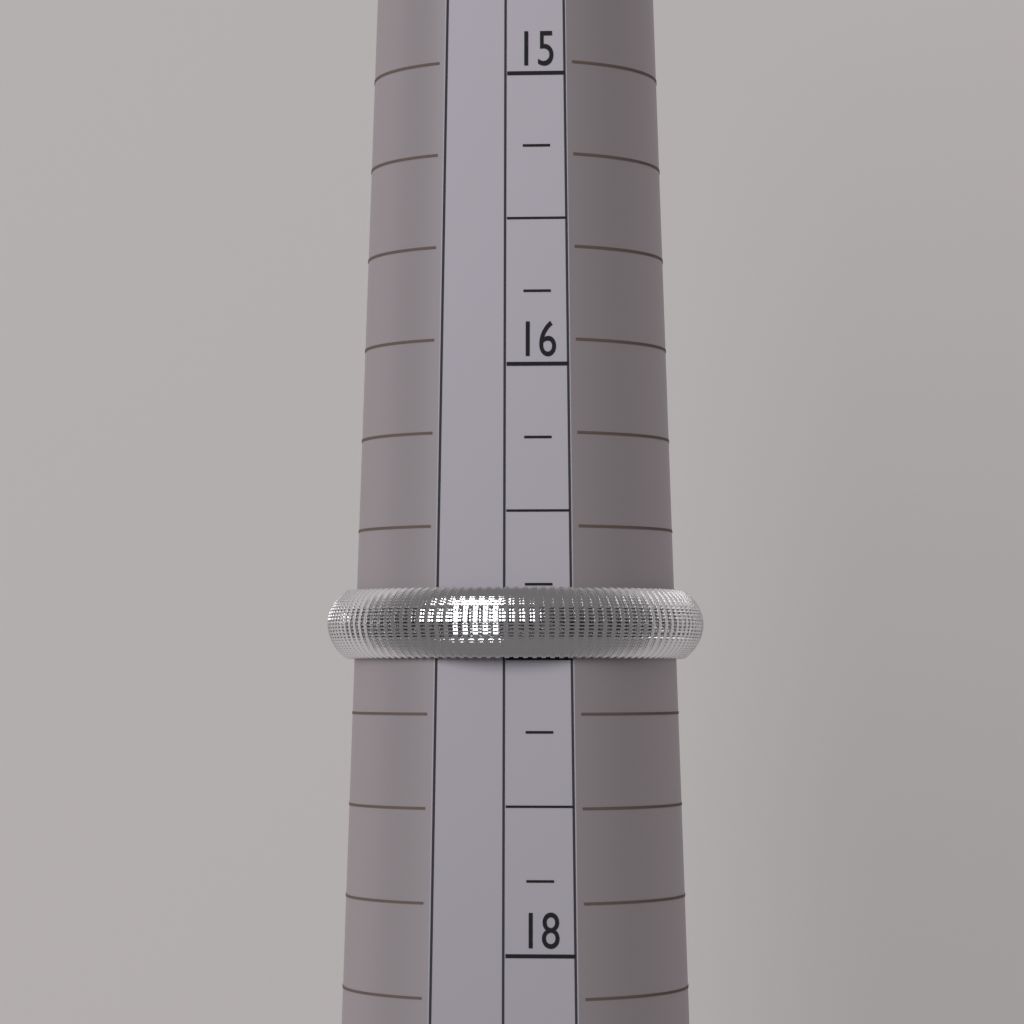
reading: 17.00 (no unit)
